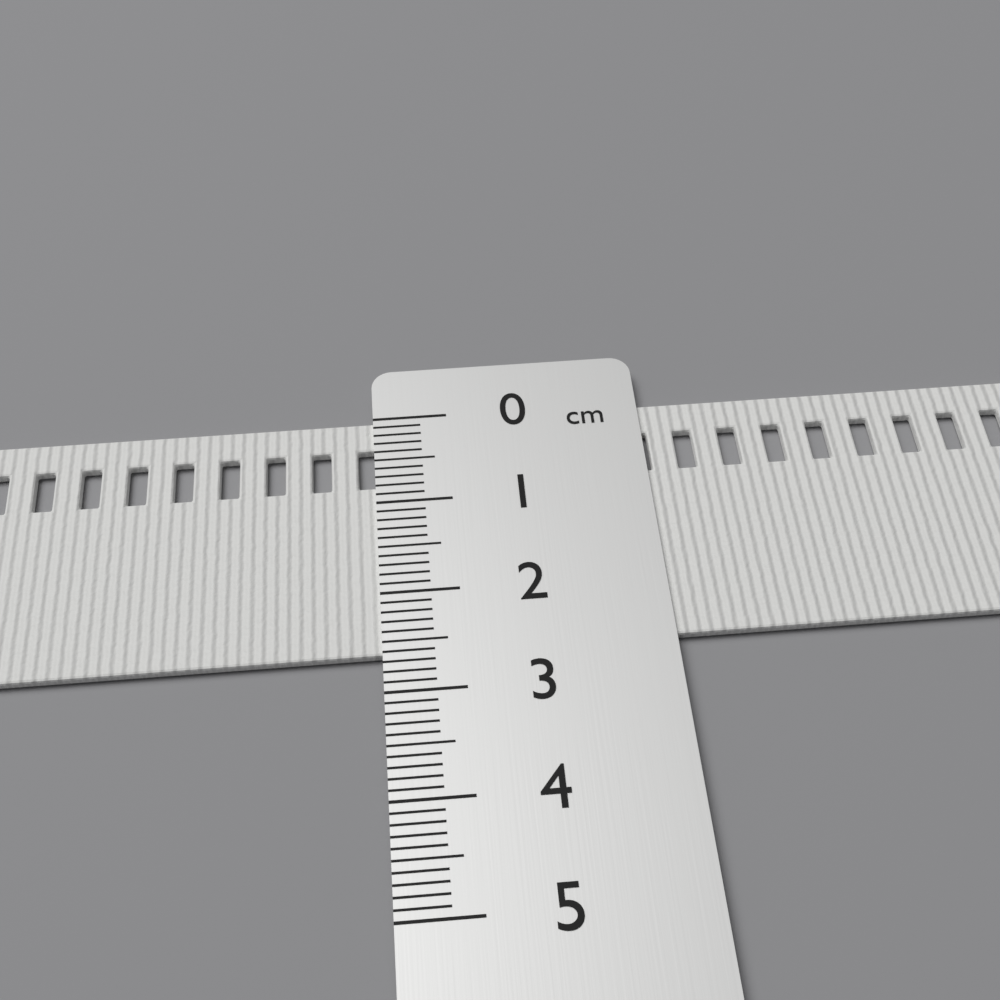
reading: 2.6 cm
